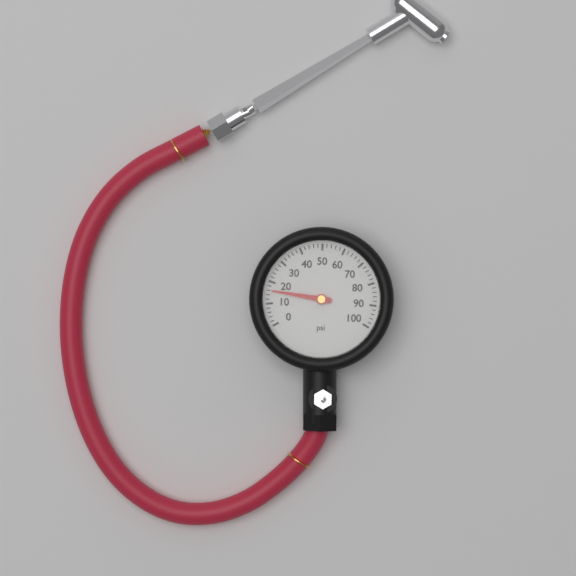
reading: 16 psi
